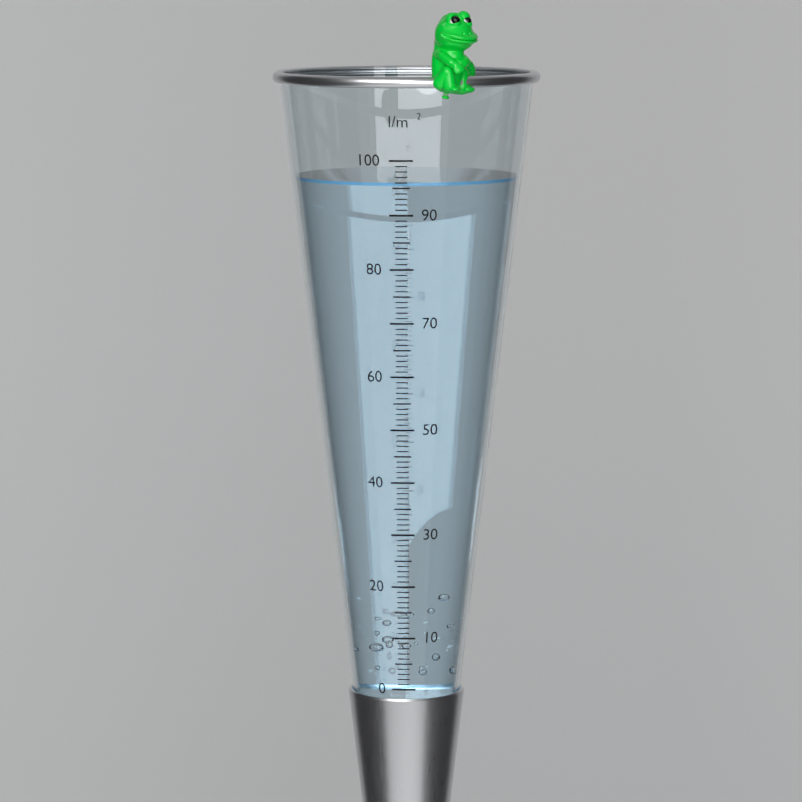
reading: 96 l/m²
